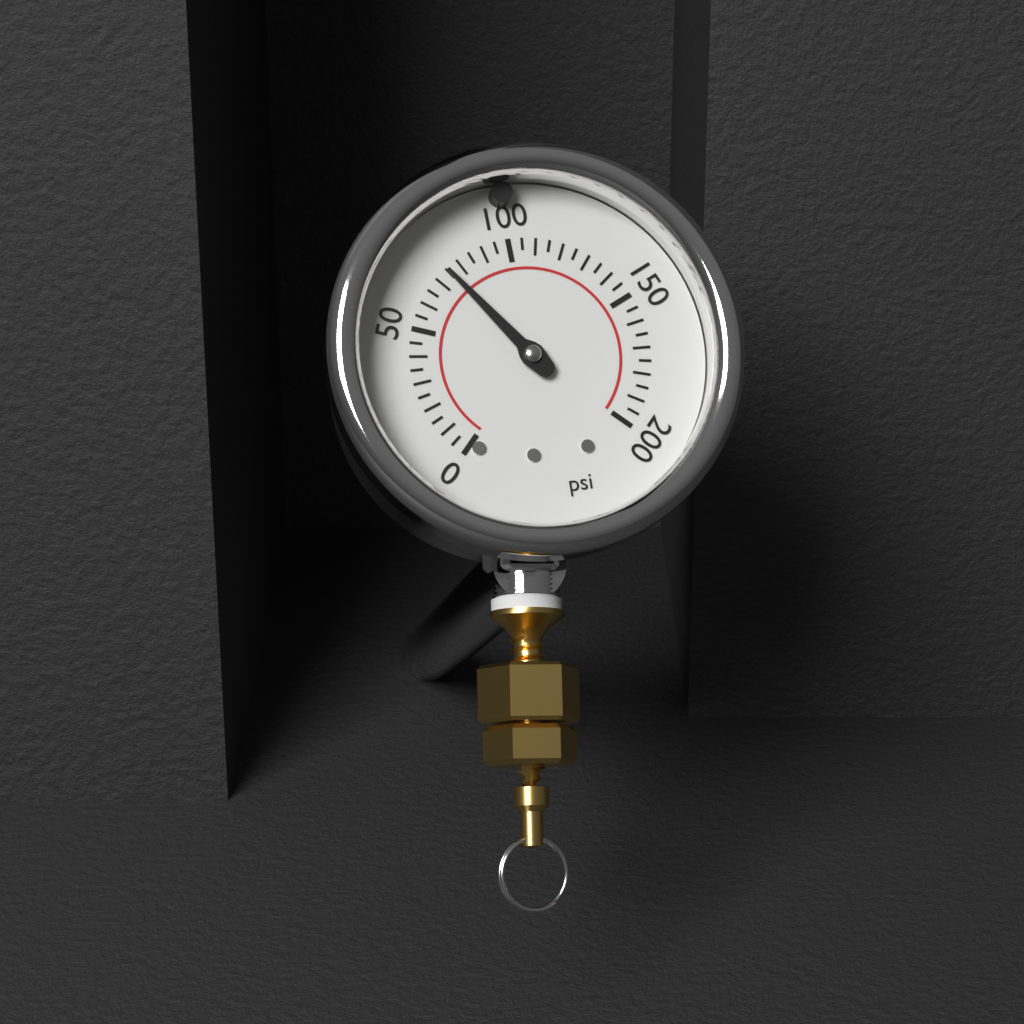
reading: 75 psi
